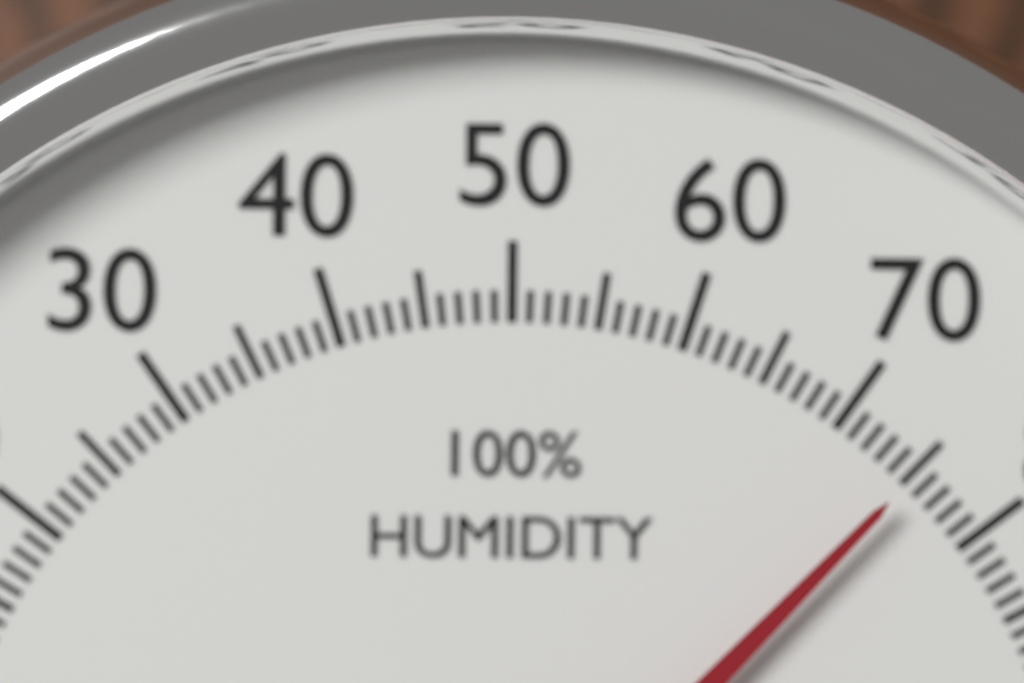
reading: 75 %
